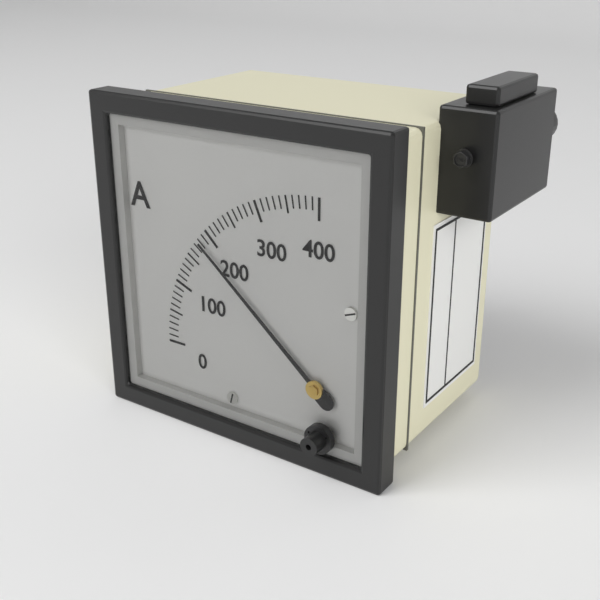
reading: 180 A
